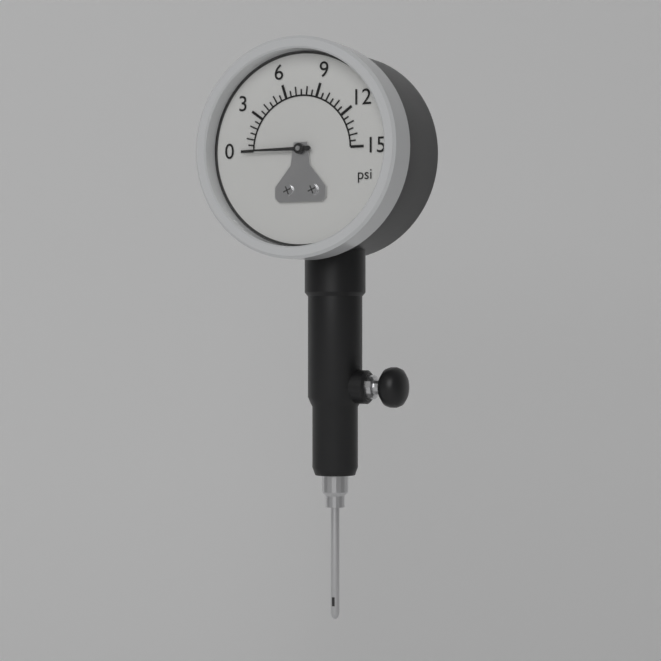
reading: 0.0 psi
